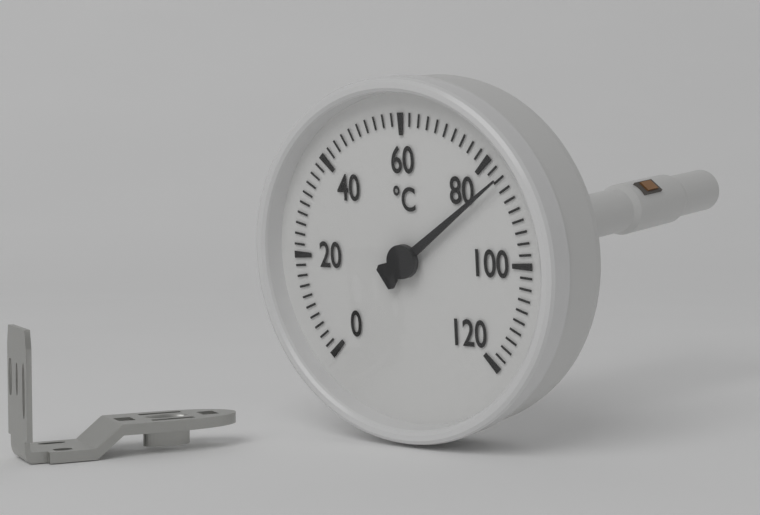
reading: 84 °C
